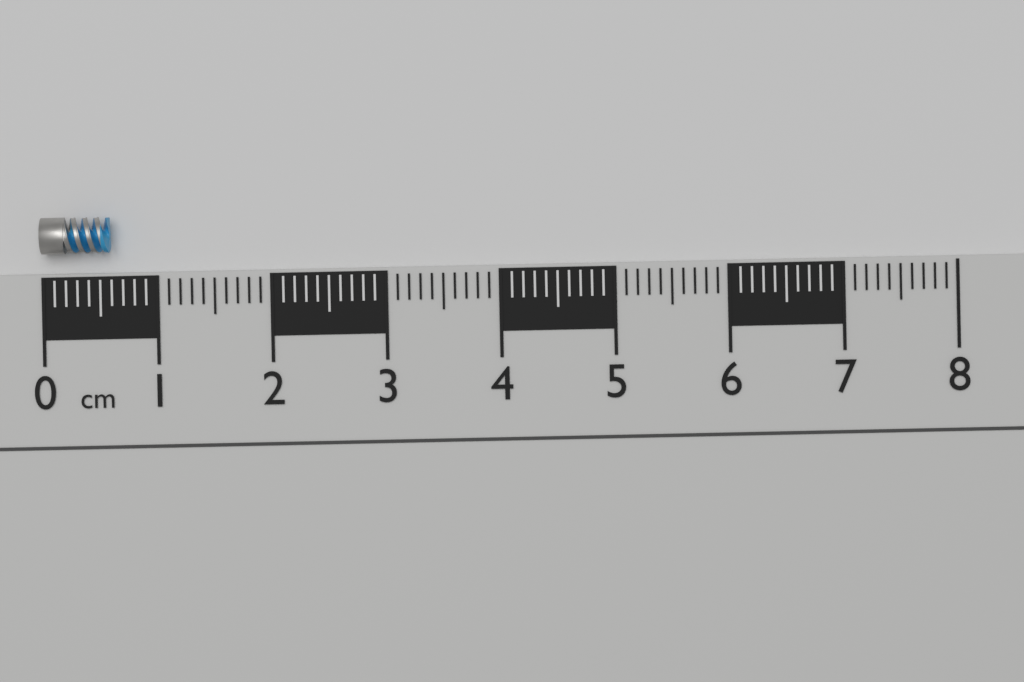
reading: 0.6 cm
